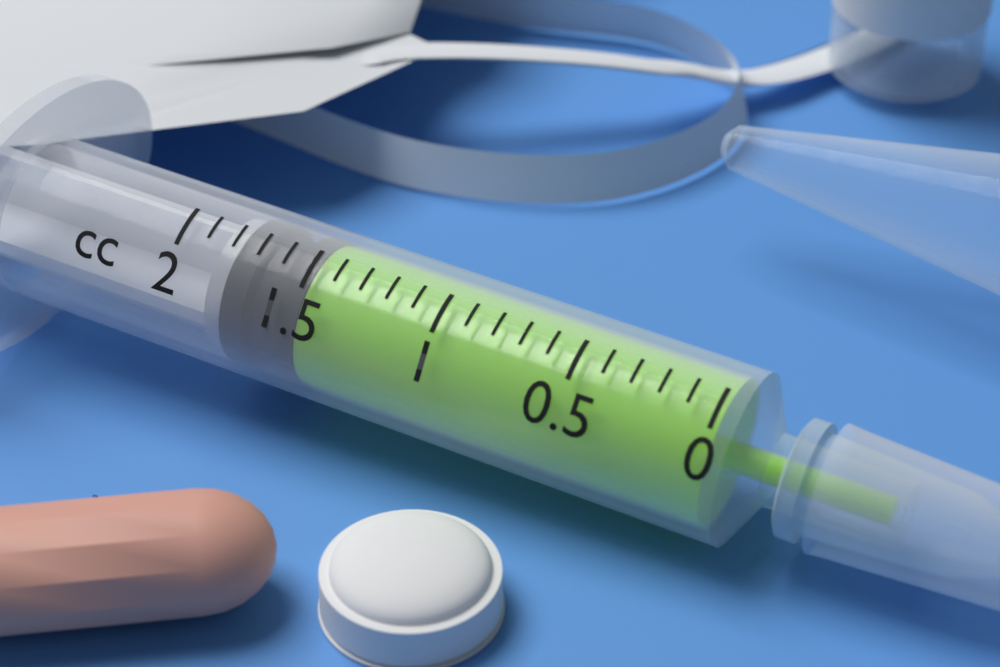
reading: 1.5 cc
